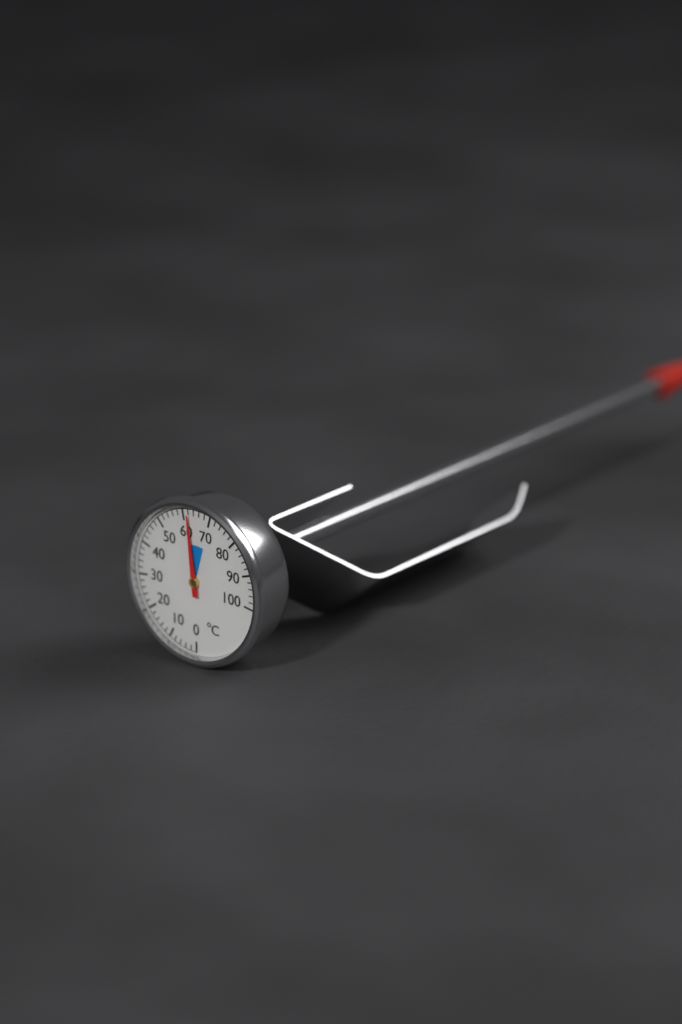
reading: 62 °C
